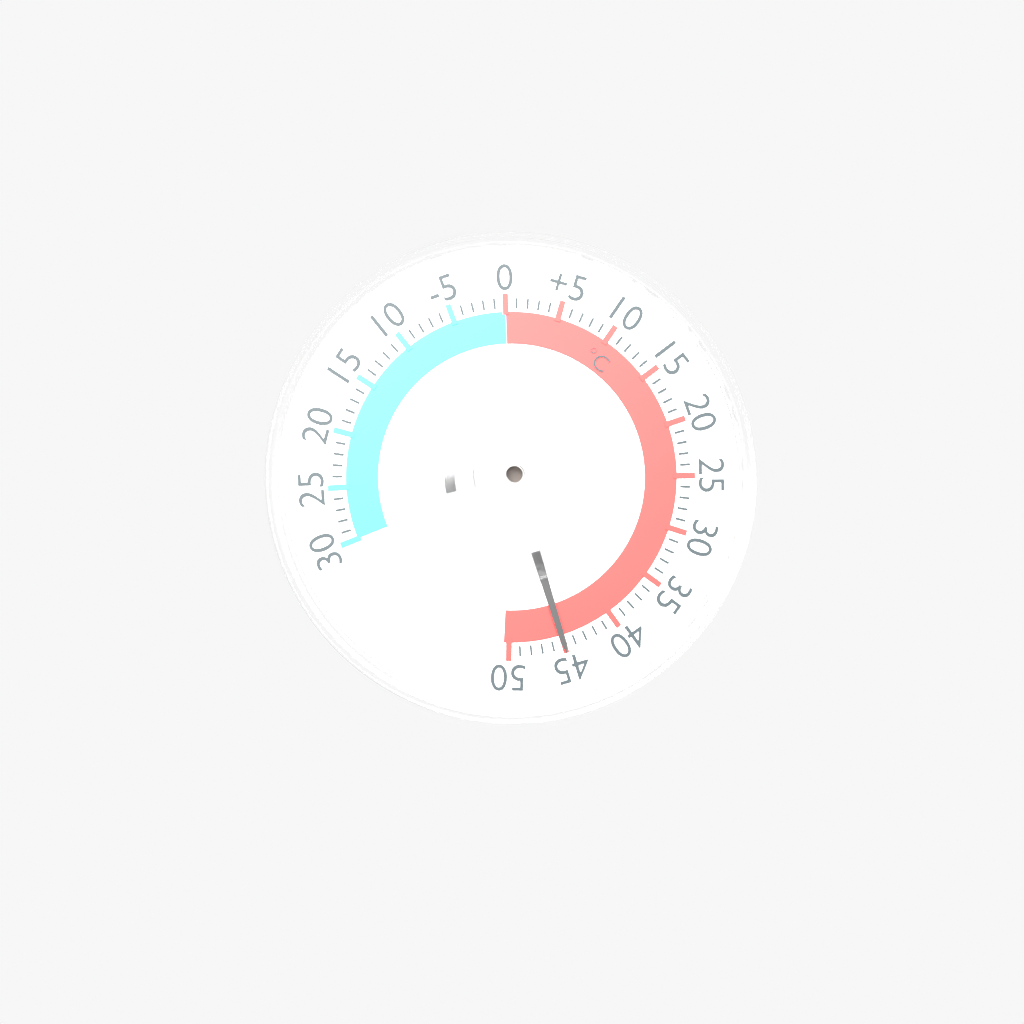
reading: 45 °C
